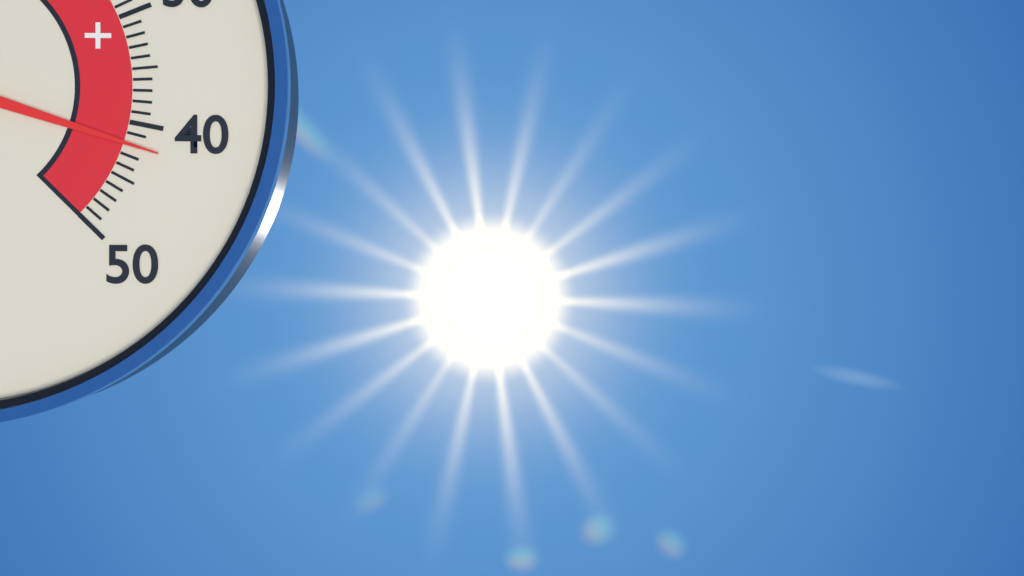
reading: 42 °C
